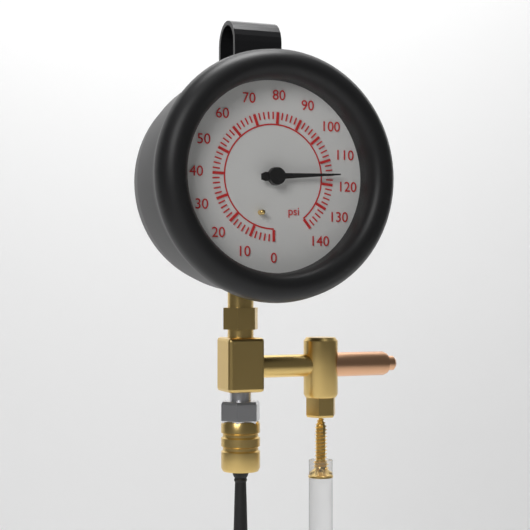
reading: 116 psi
